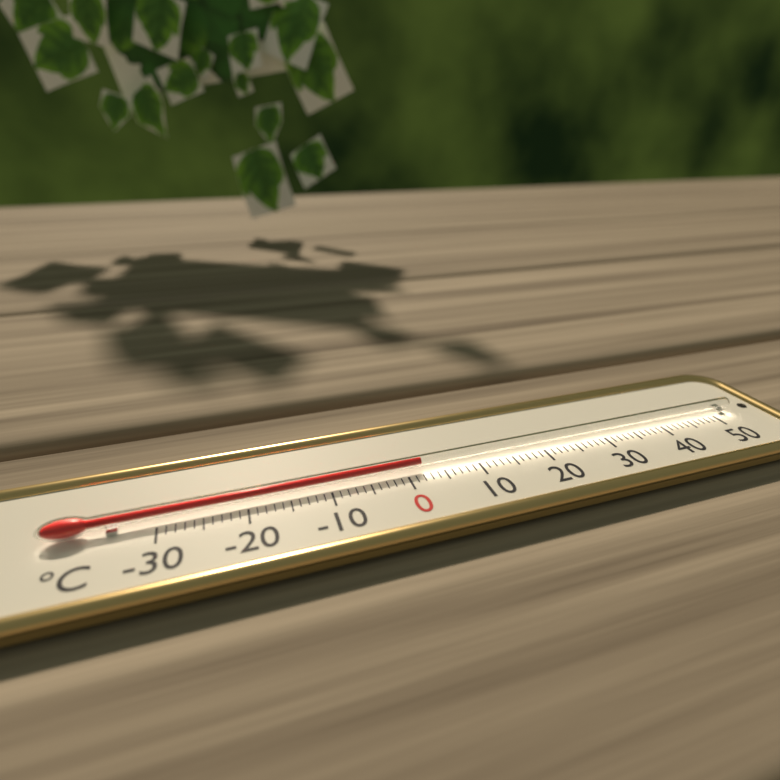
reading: 2 °C
